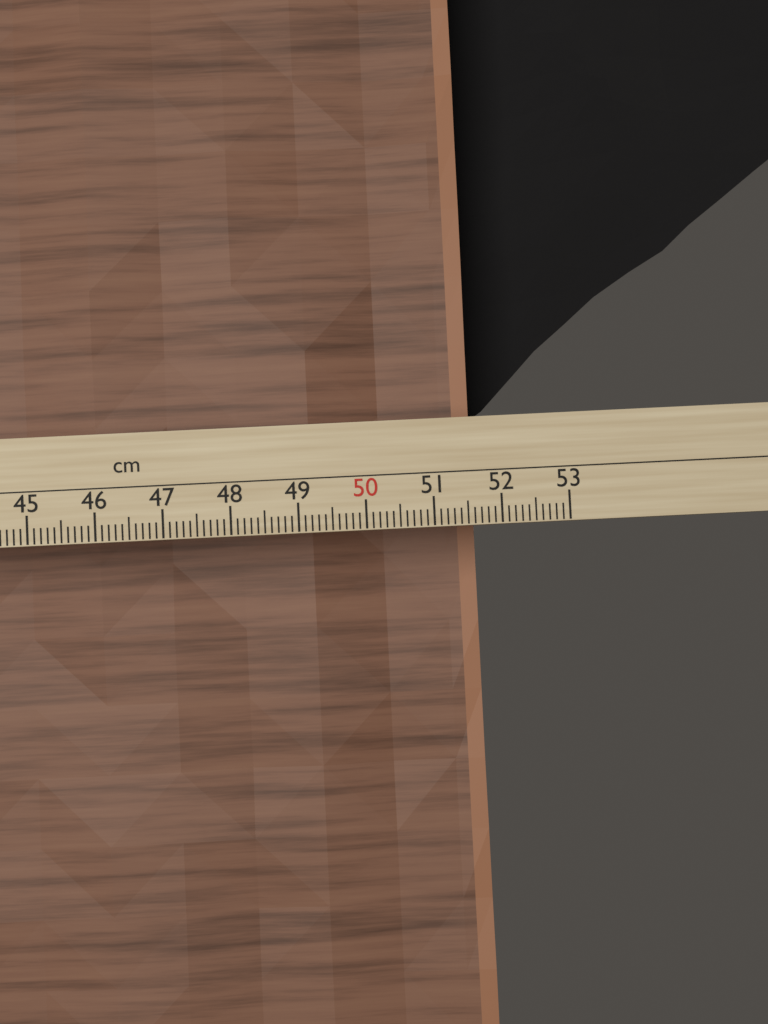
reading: 51.7 cm
